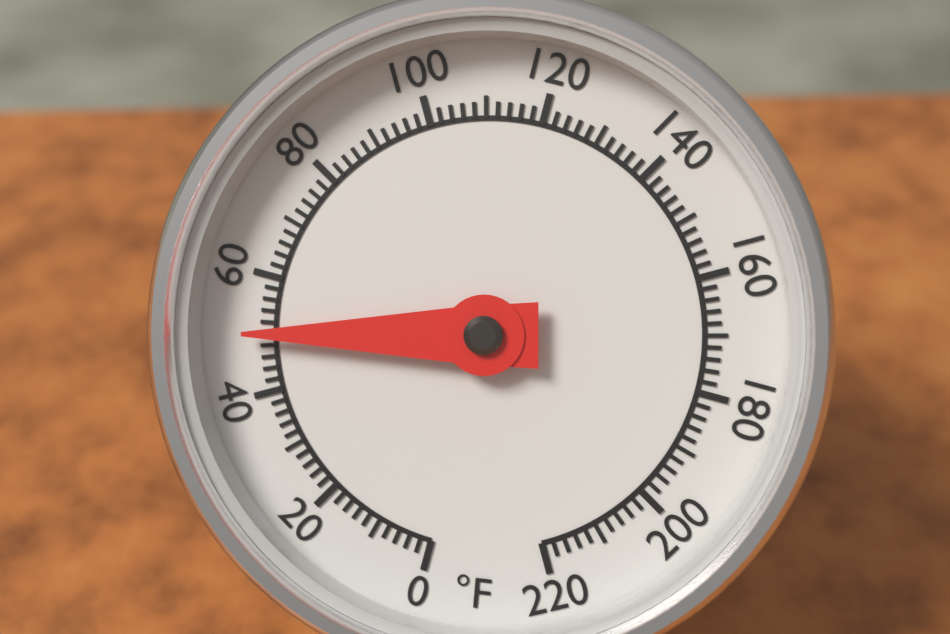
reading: 50 °F
